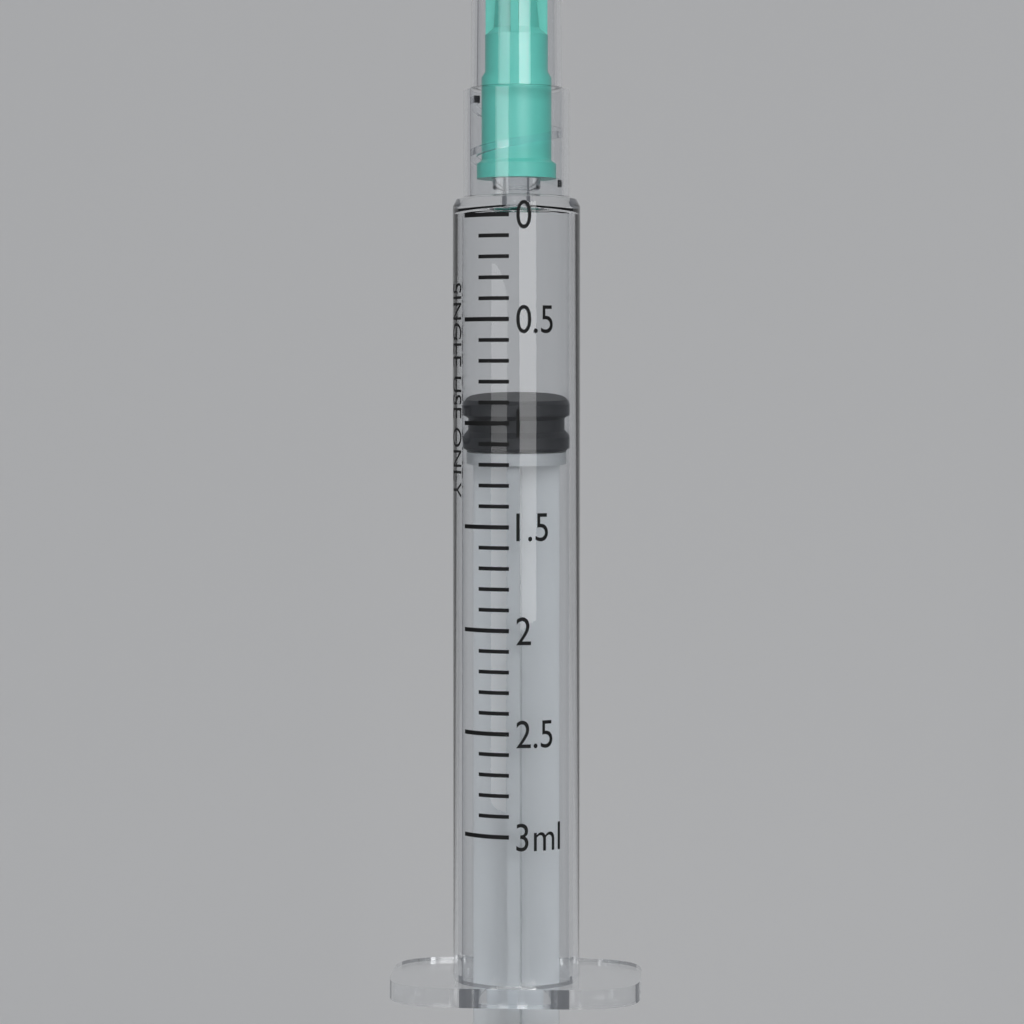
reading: 0.9 ml
